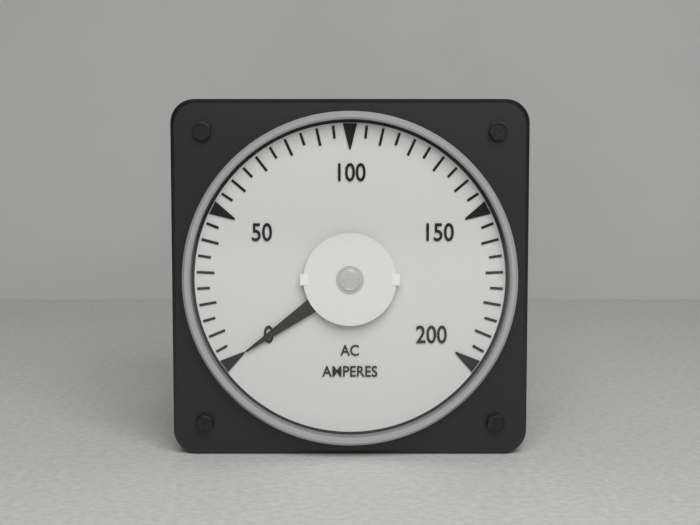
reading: 0 A
